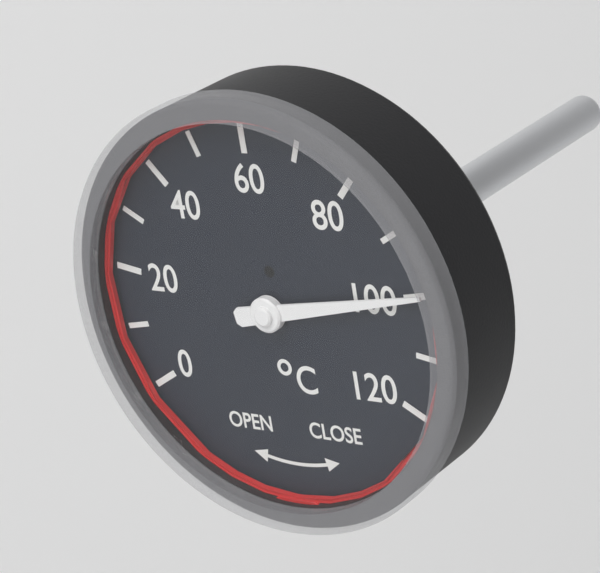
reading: 100 °C
